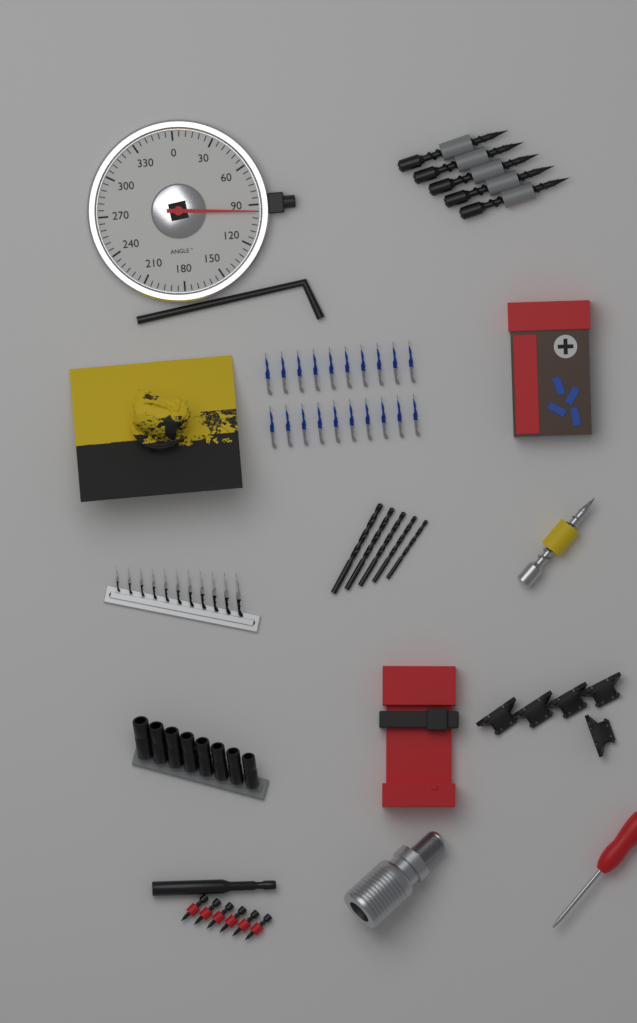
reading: 95 °
